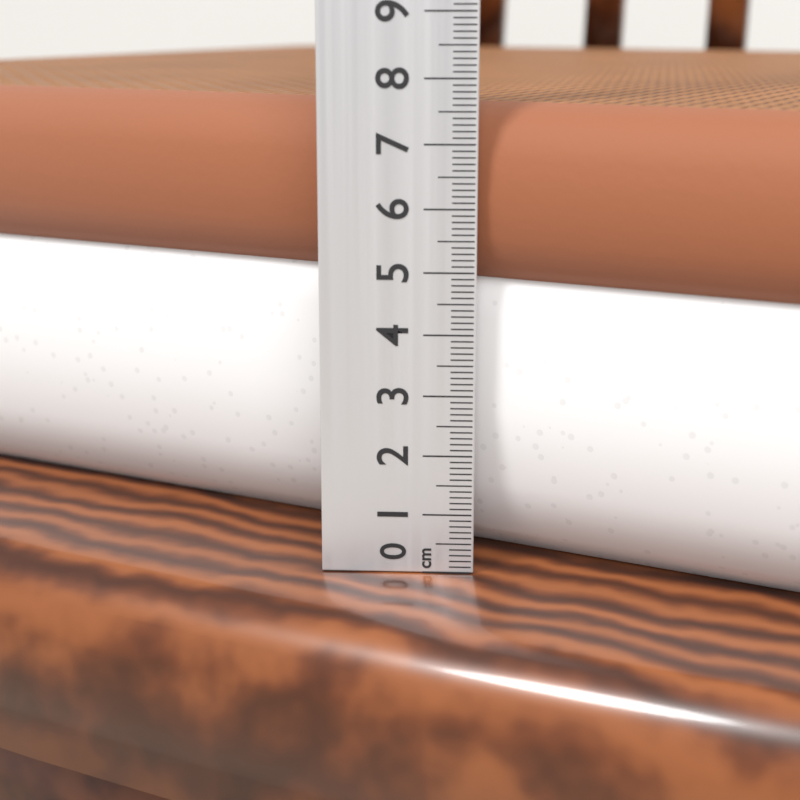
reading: 7.6 cm
